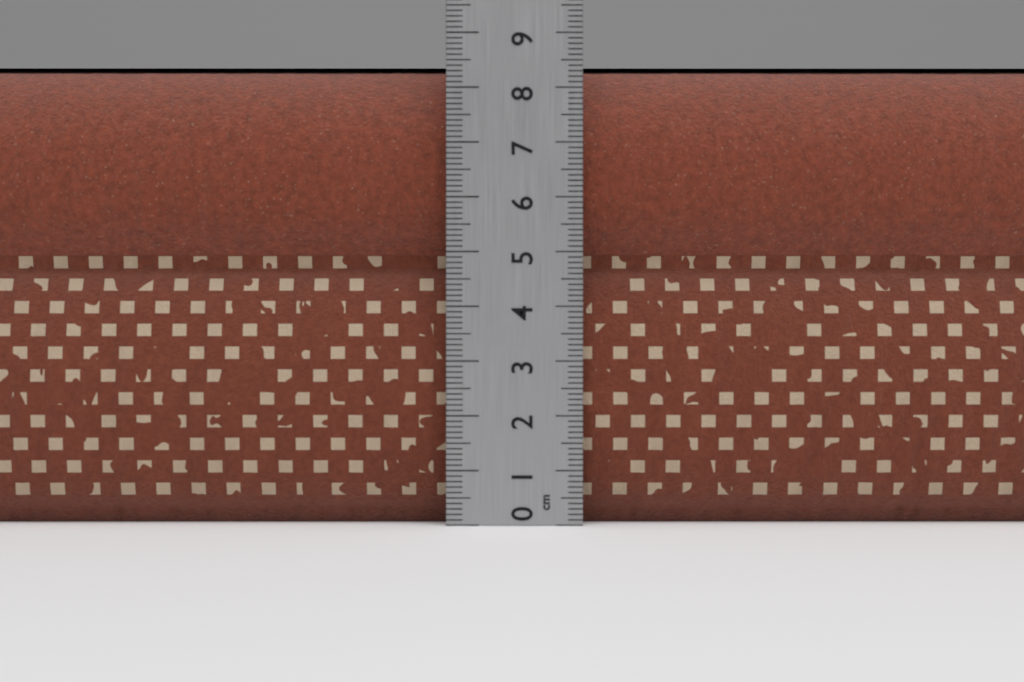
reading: 8.5 cm
